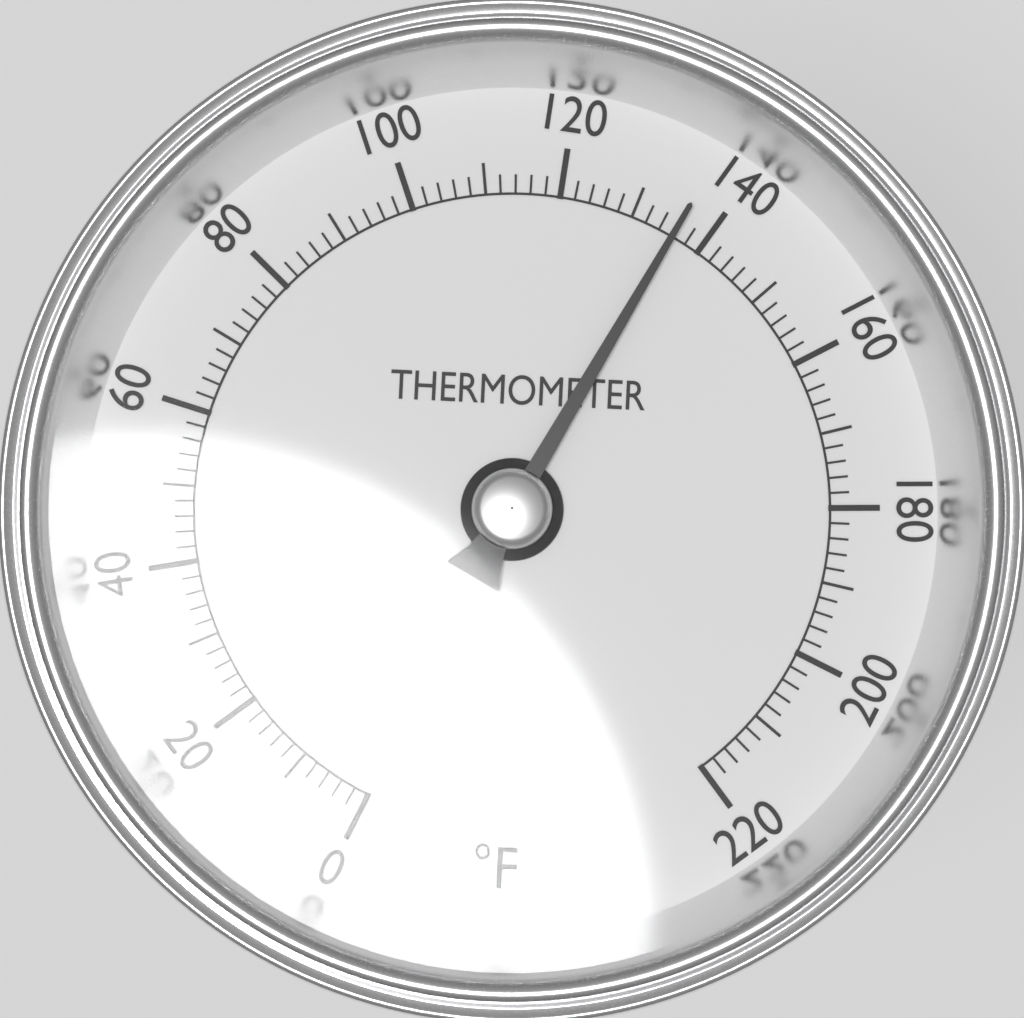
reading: 136 °F
